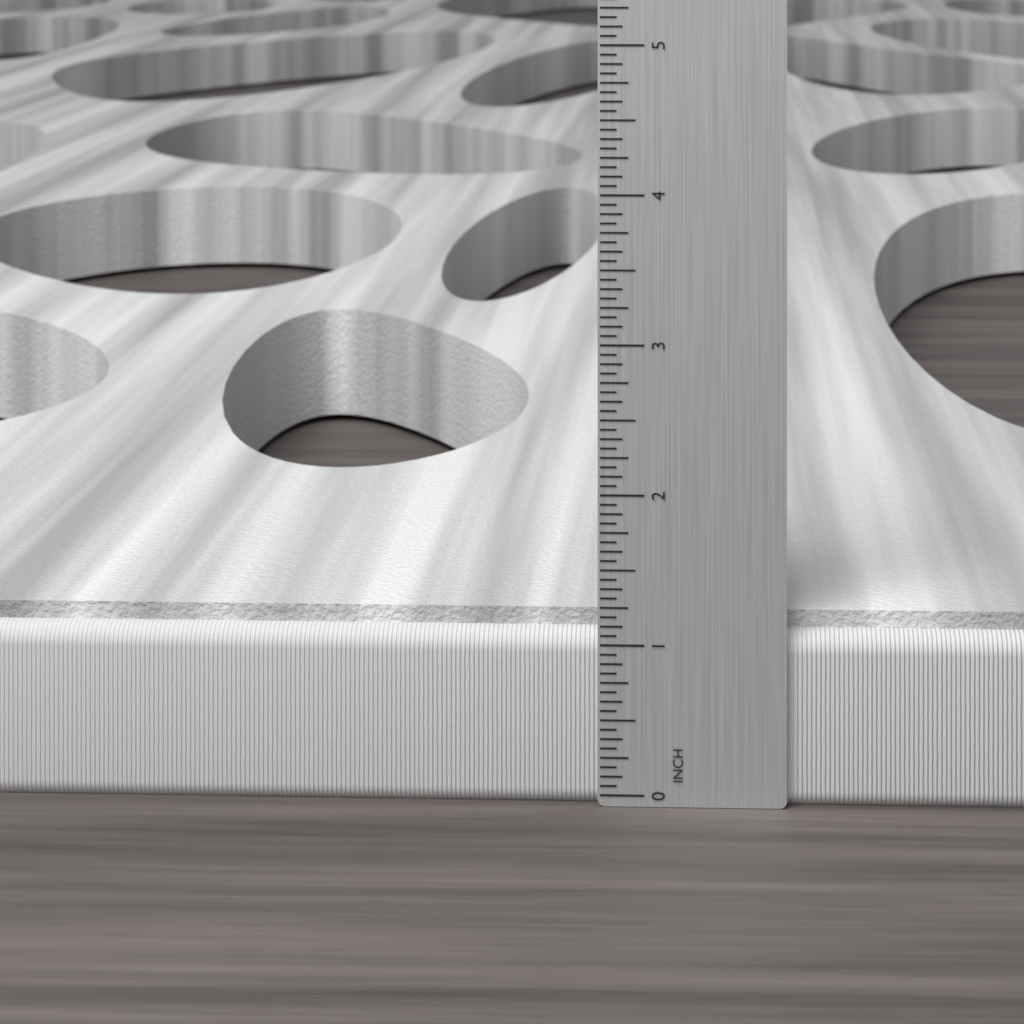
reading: 1.1875 in
